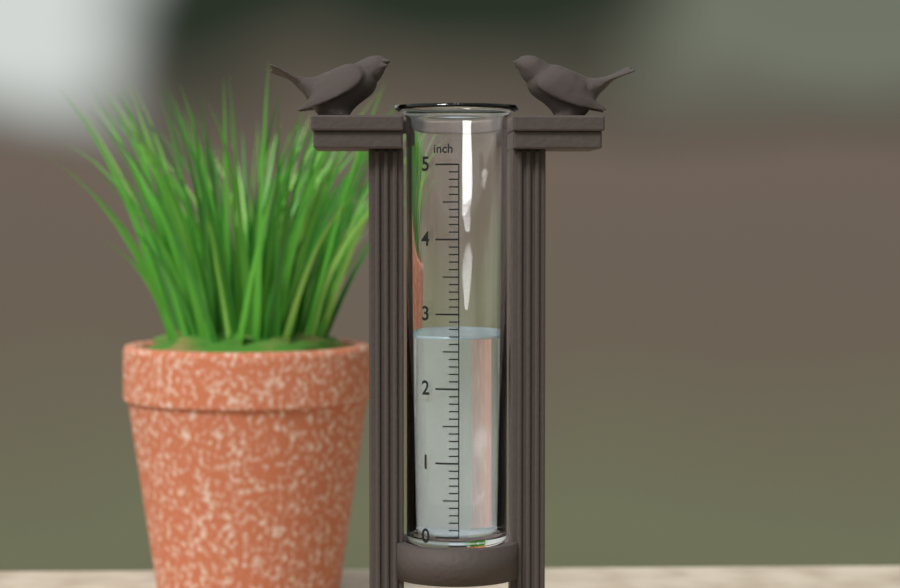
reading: 2.7 inch
